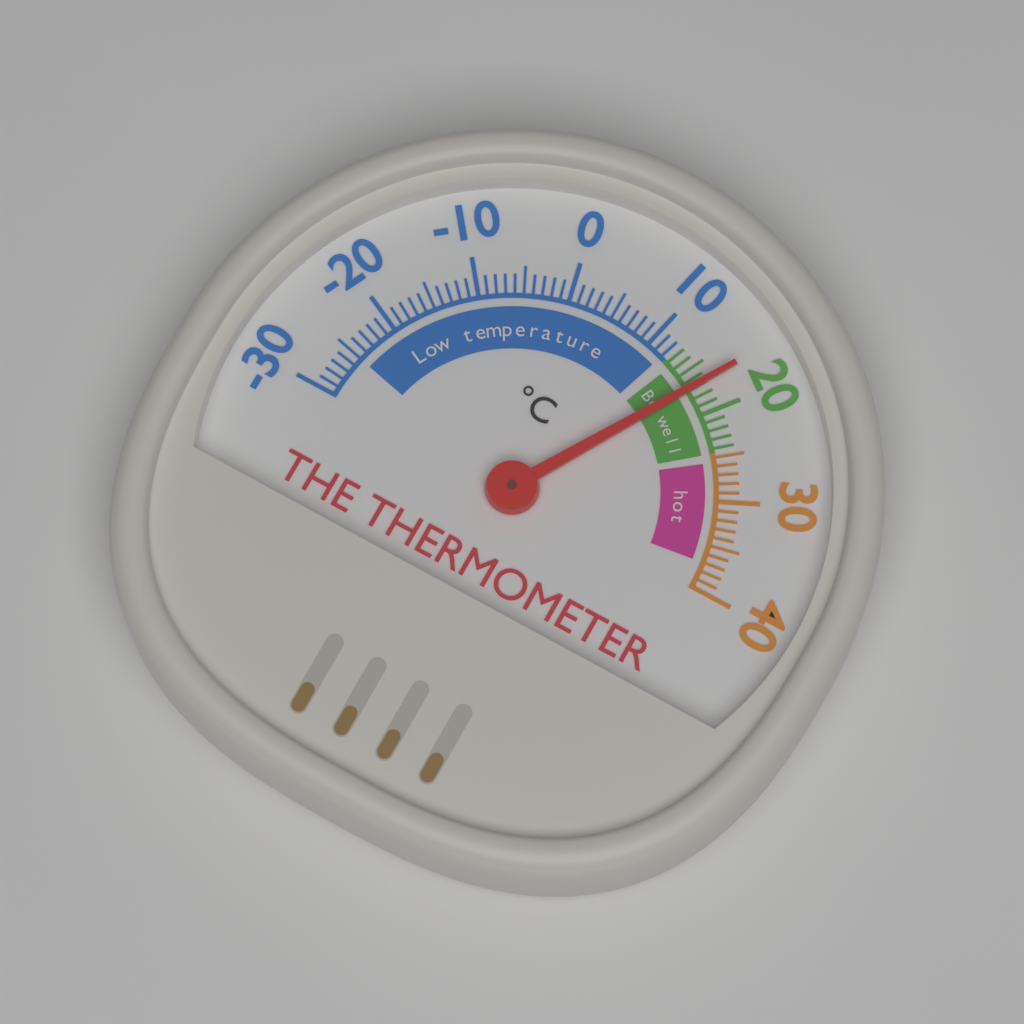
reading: 17 °C
